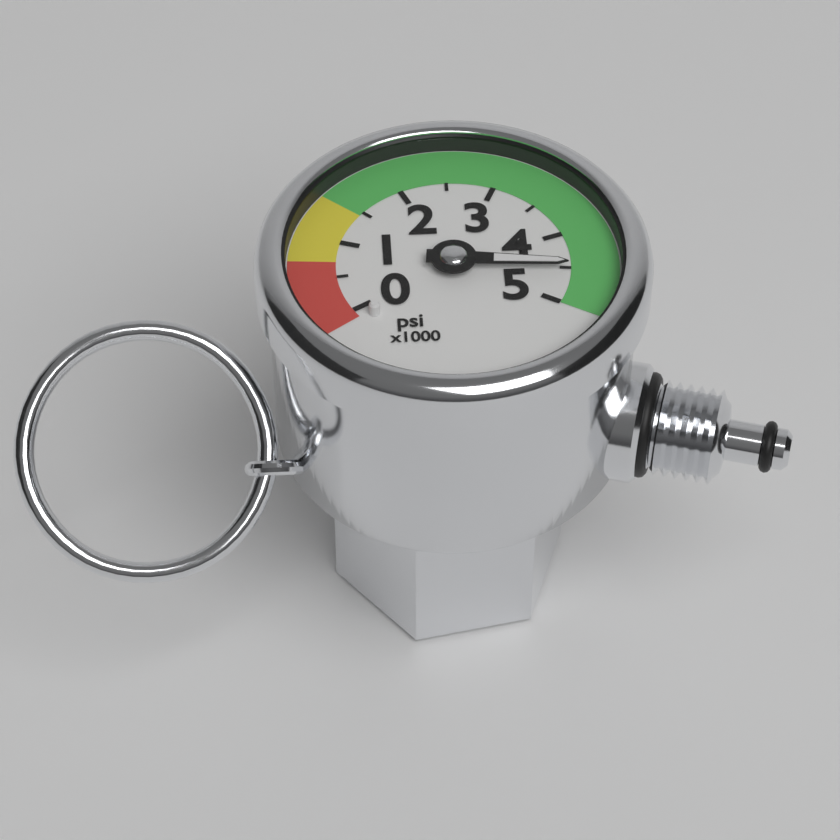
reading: 4500 psi
